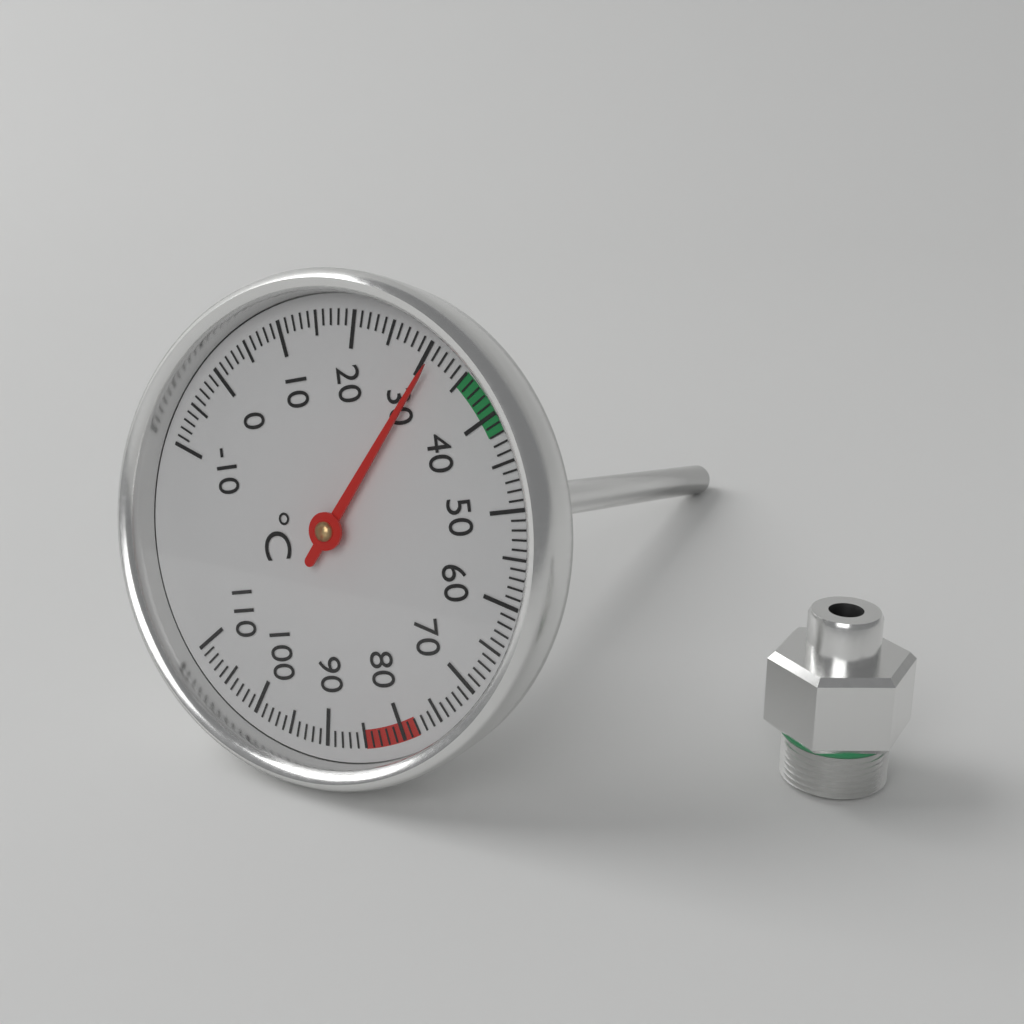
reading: 31 °C
